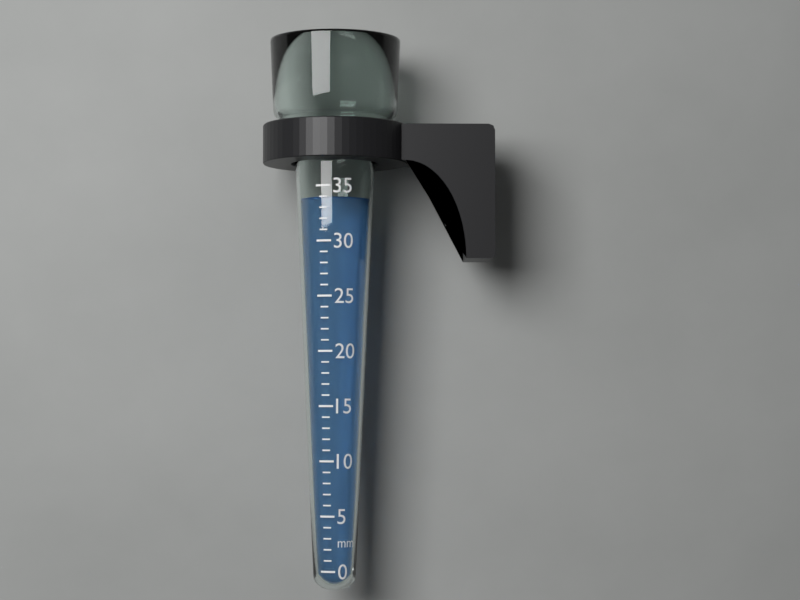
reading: 34 mm
